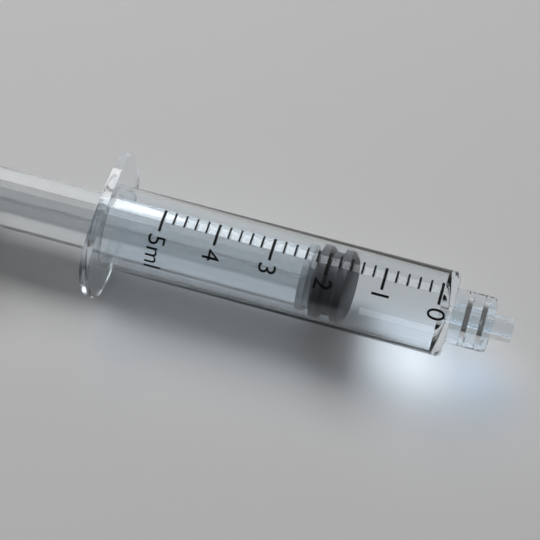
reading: 1.6 ml
